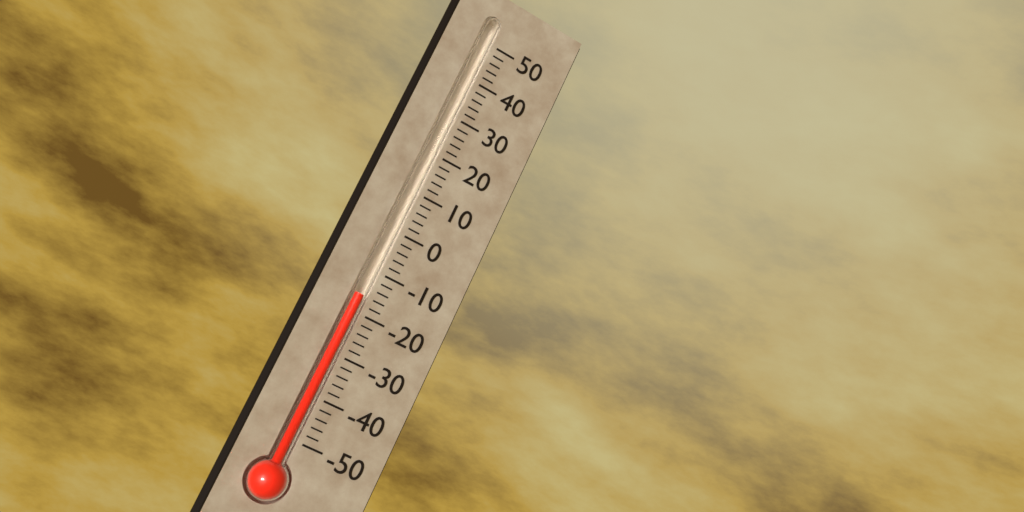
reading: -16 (no unit)
